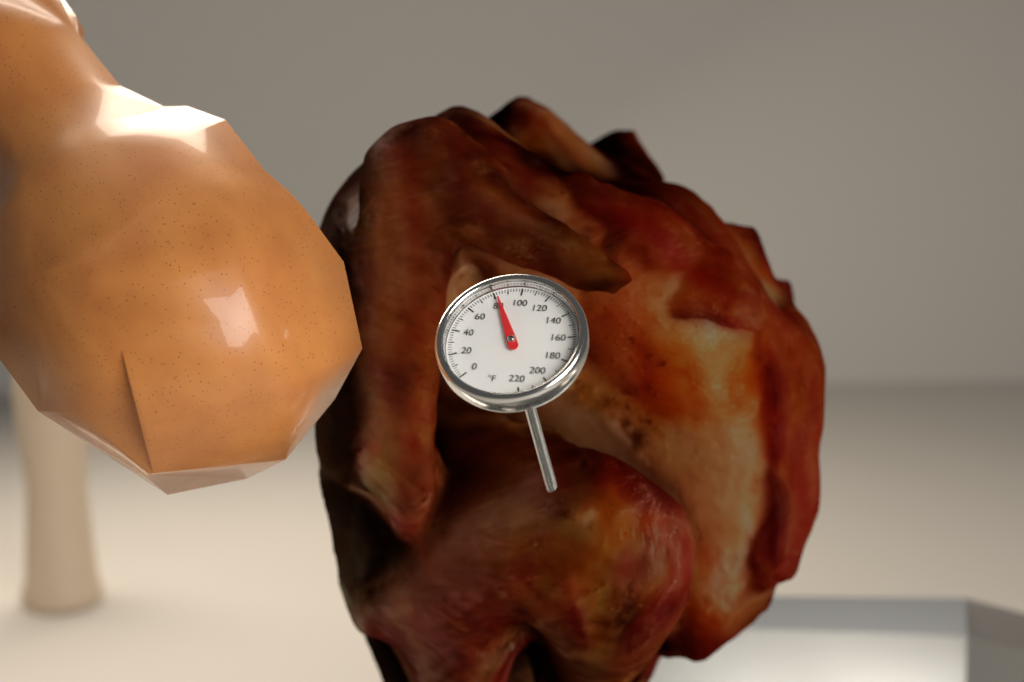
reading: 82 °F
